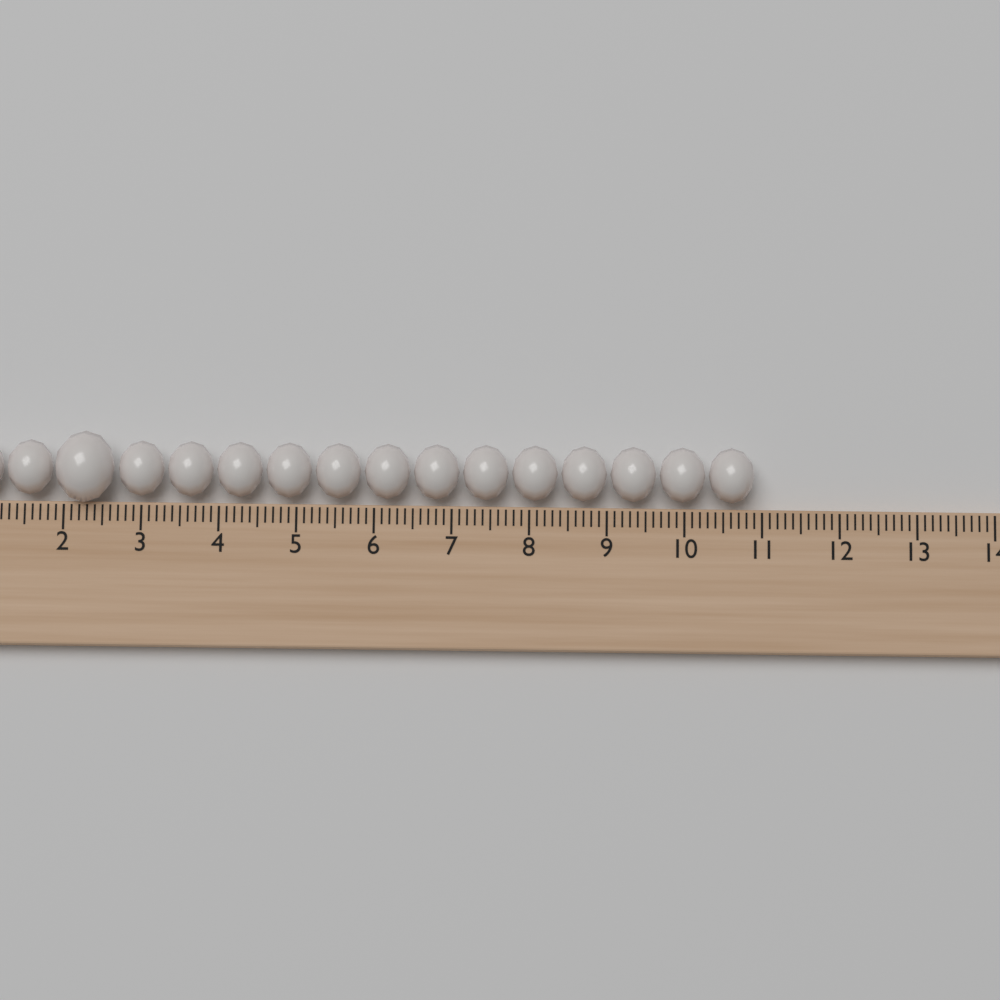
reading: 10.9 (no unit)
